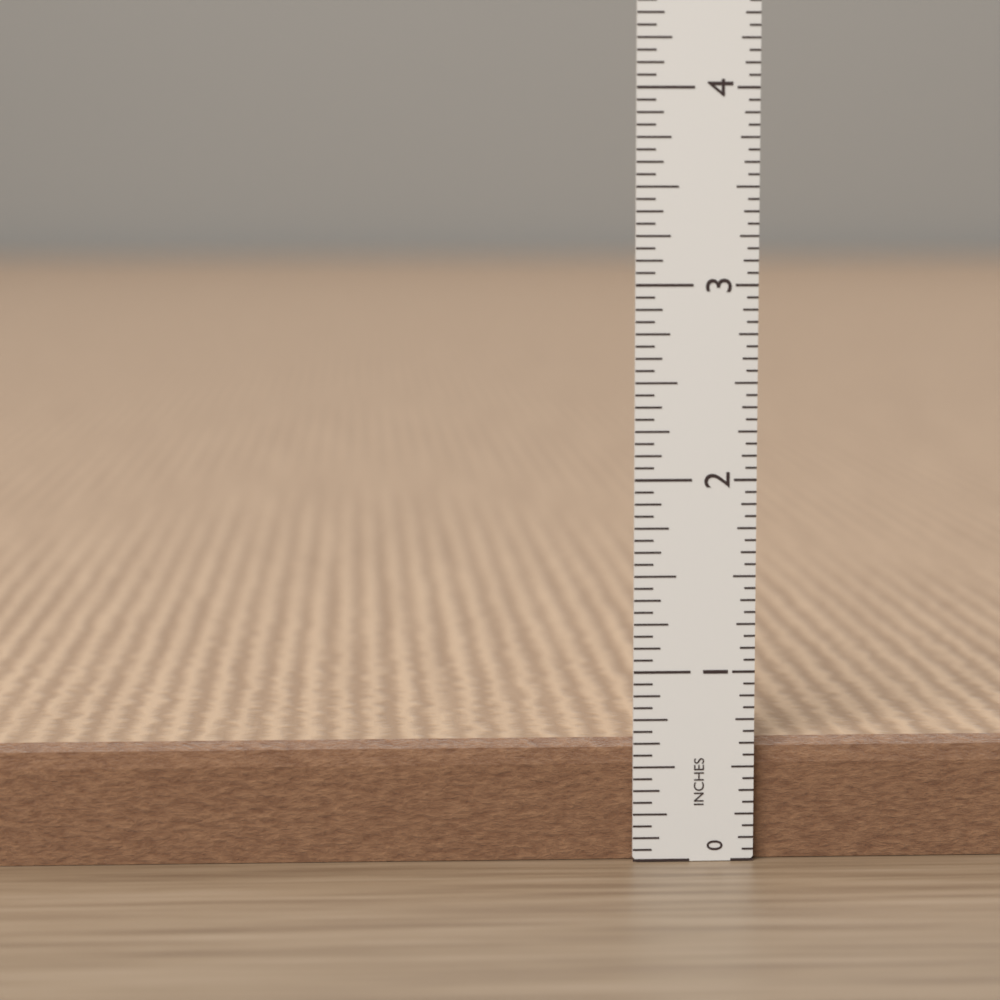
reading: 0.6250 in
